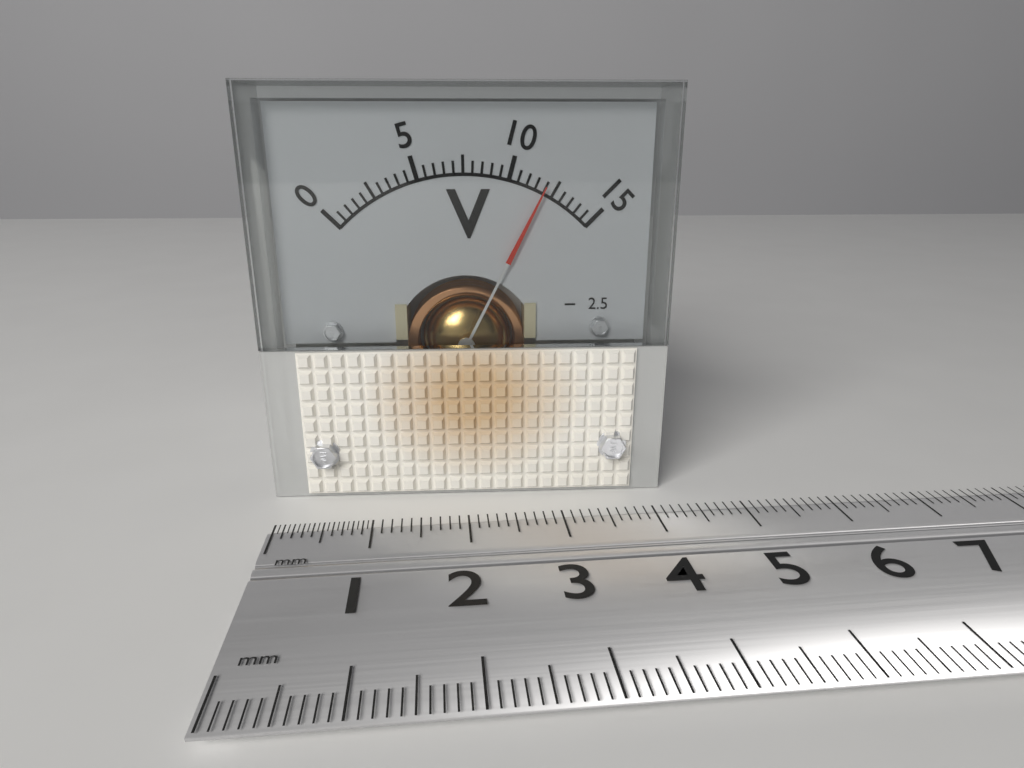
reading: 12.0 V
